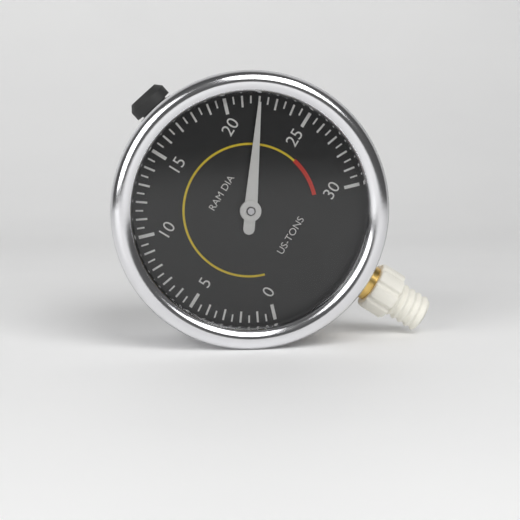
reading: 22.0 US-TONS
